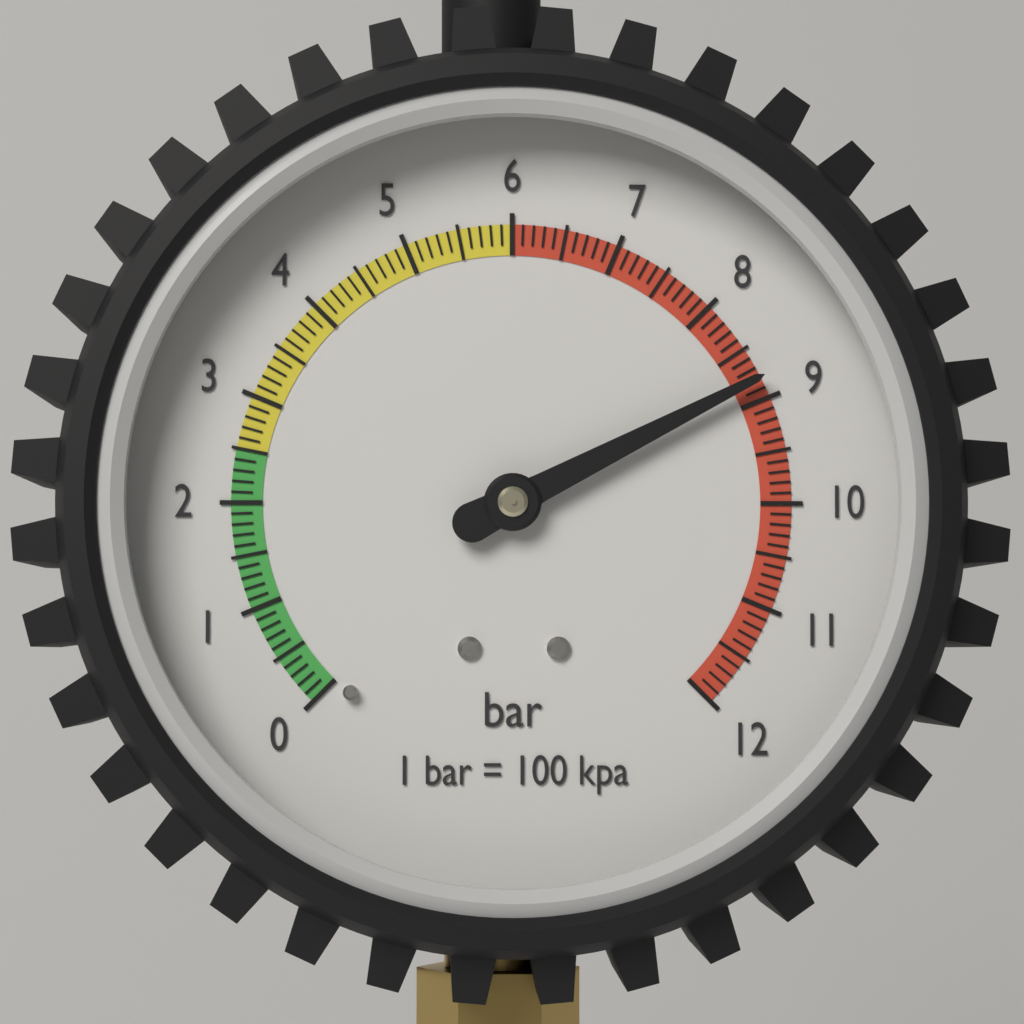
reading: 8.8 bar
